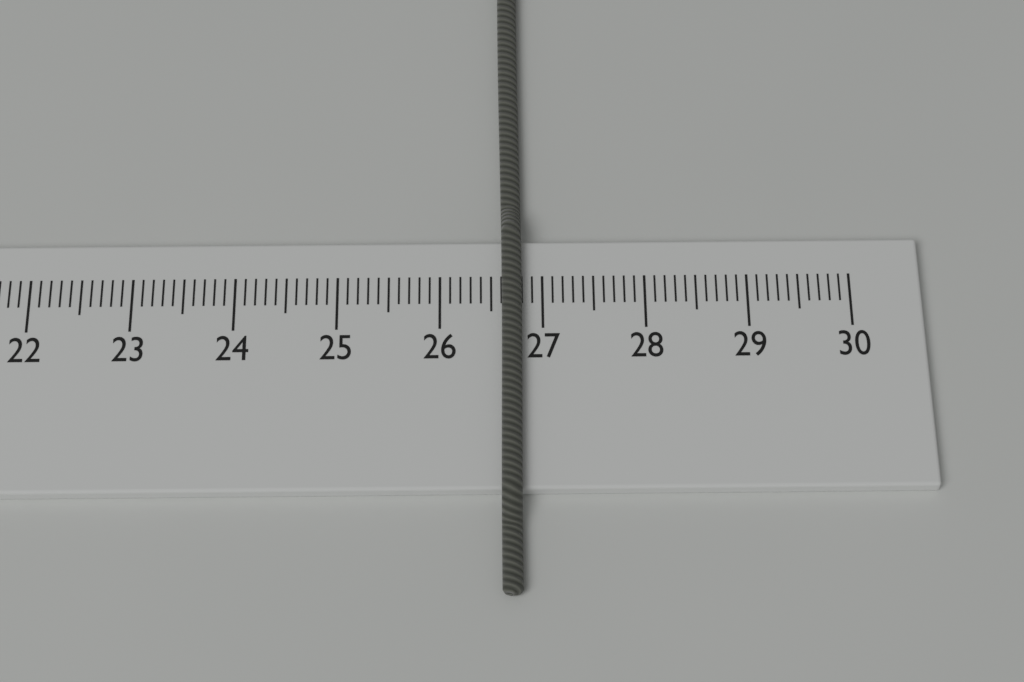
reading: 26.8 cm
